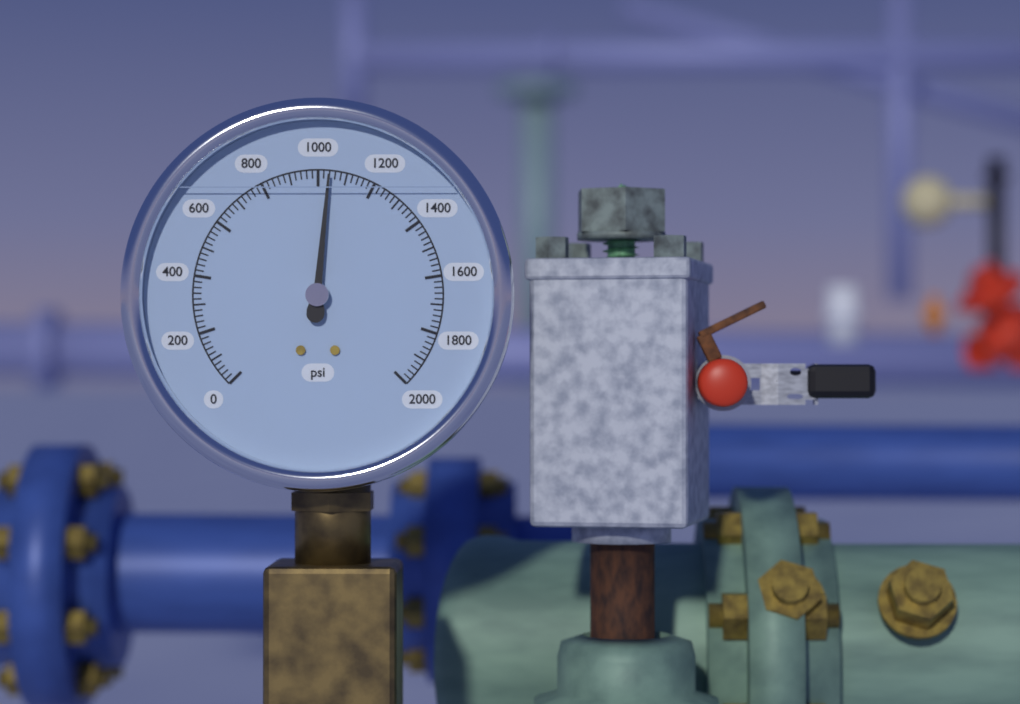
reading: 1040 psi
